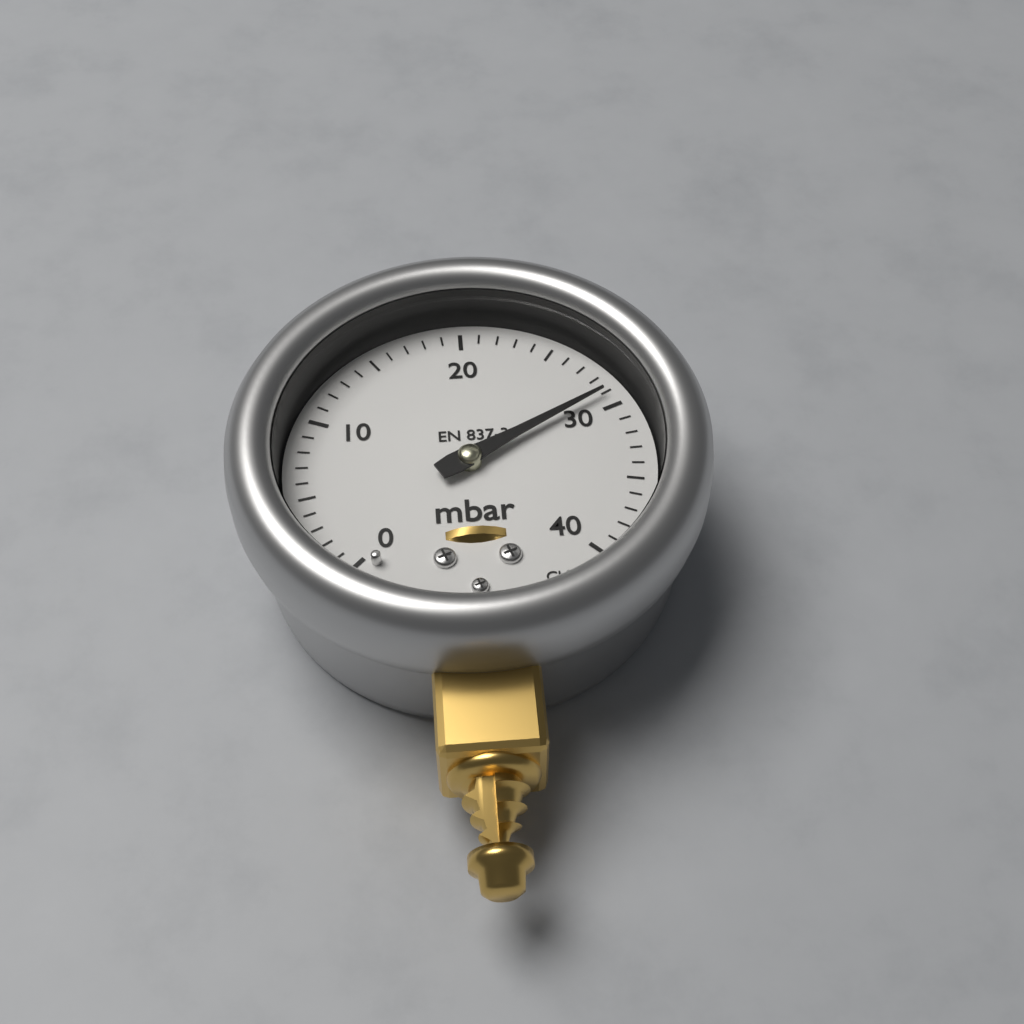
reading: 29 mbar
